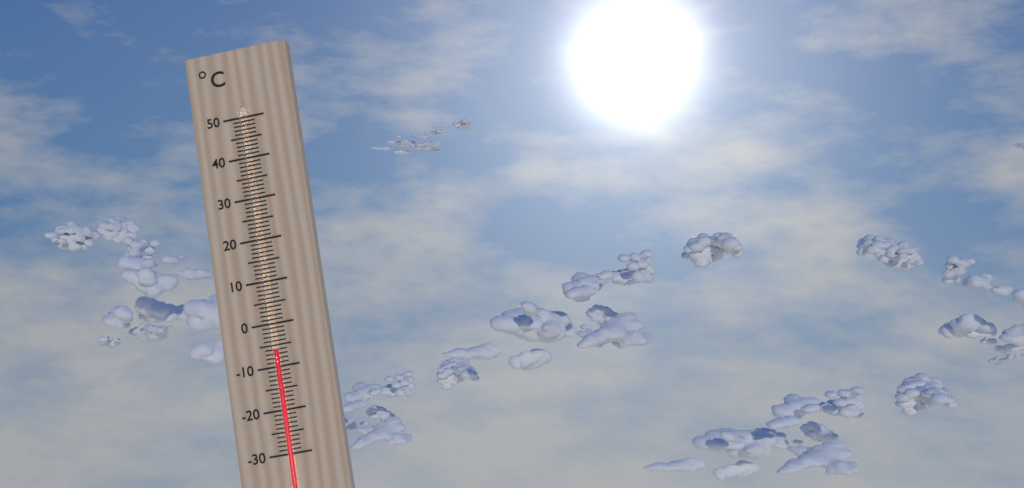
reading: -6 °C
